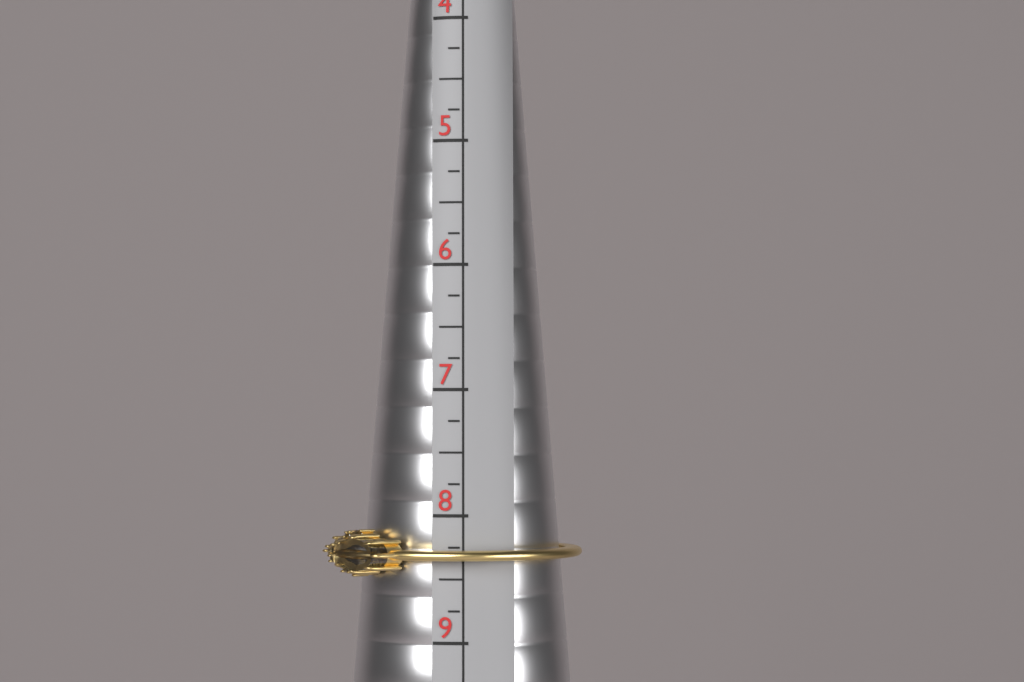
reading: 8.50 (no unit)
